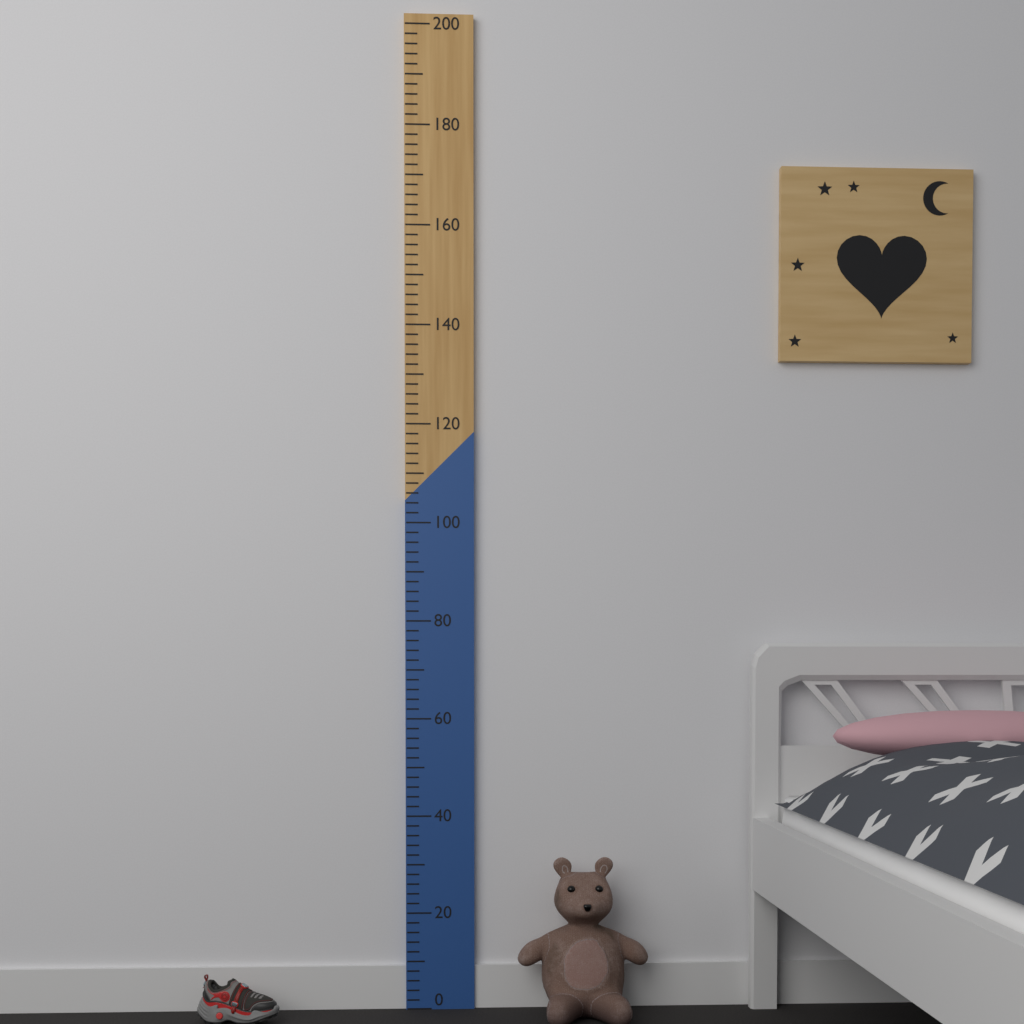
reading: 32 (no unit)
